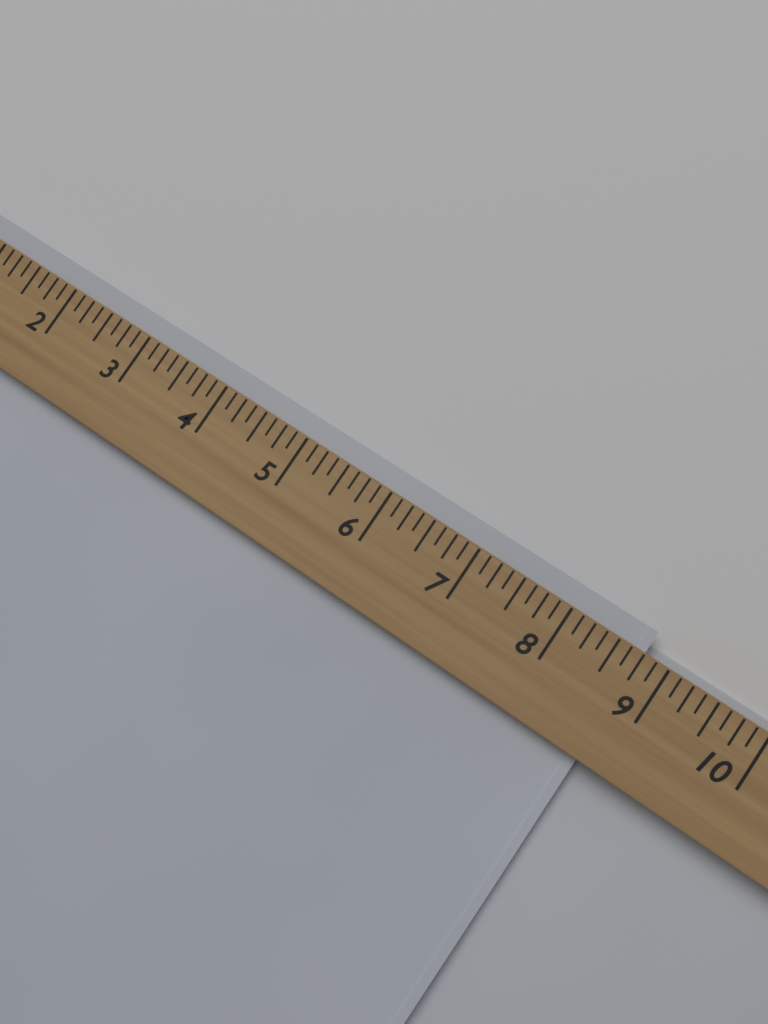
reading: 8.750 (no unit)
